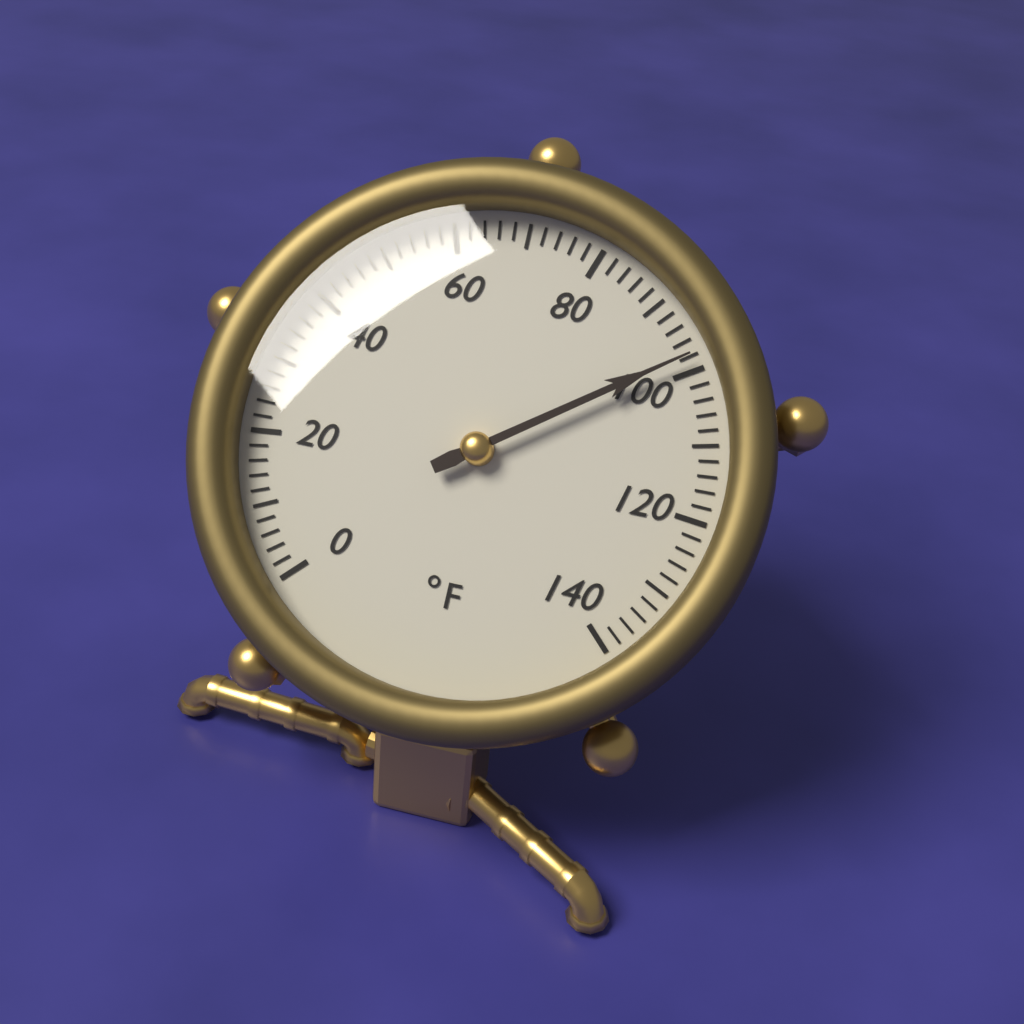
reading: 98 °F
